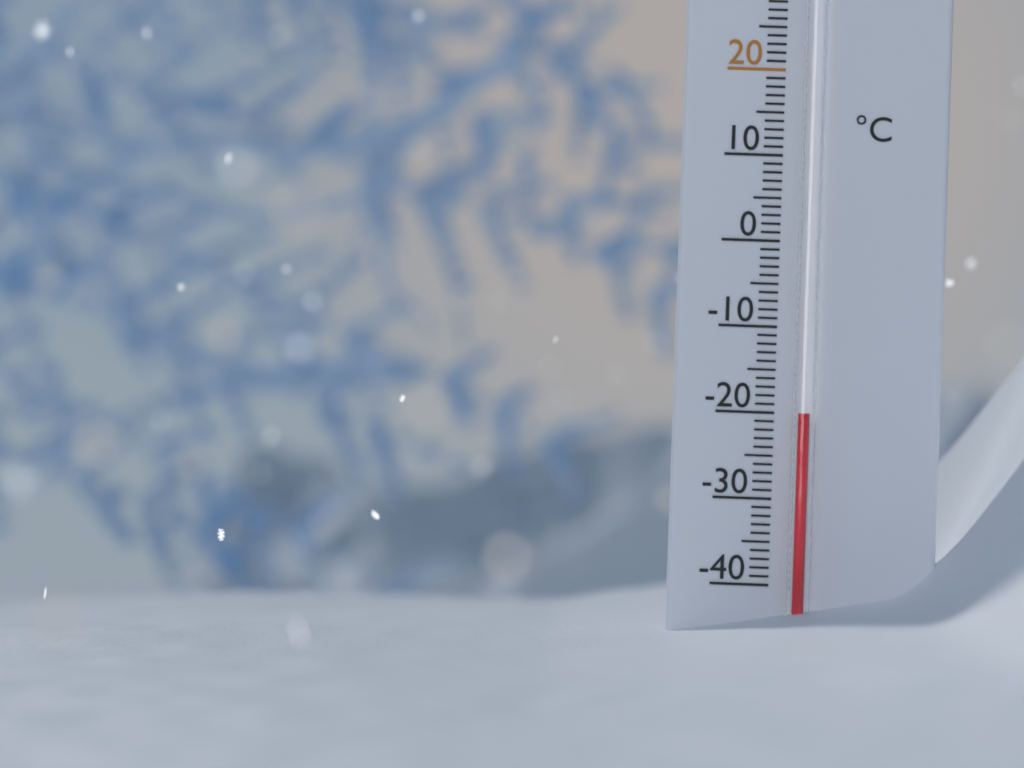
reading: -20 °C
